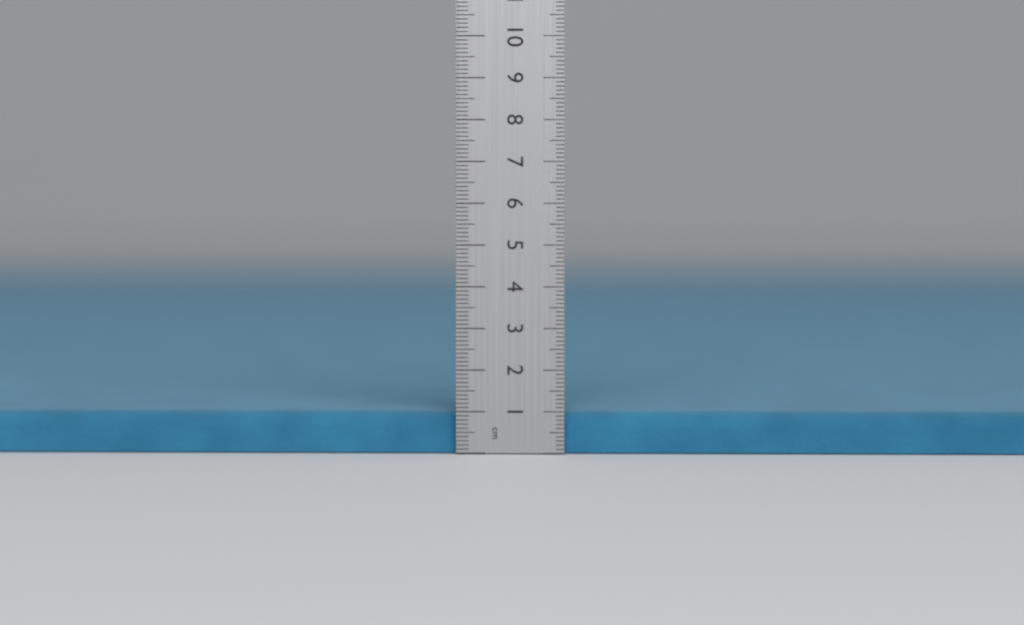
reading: 1.0 cm
